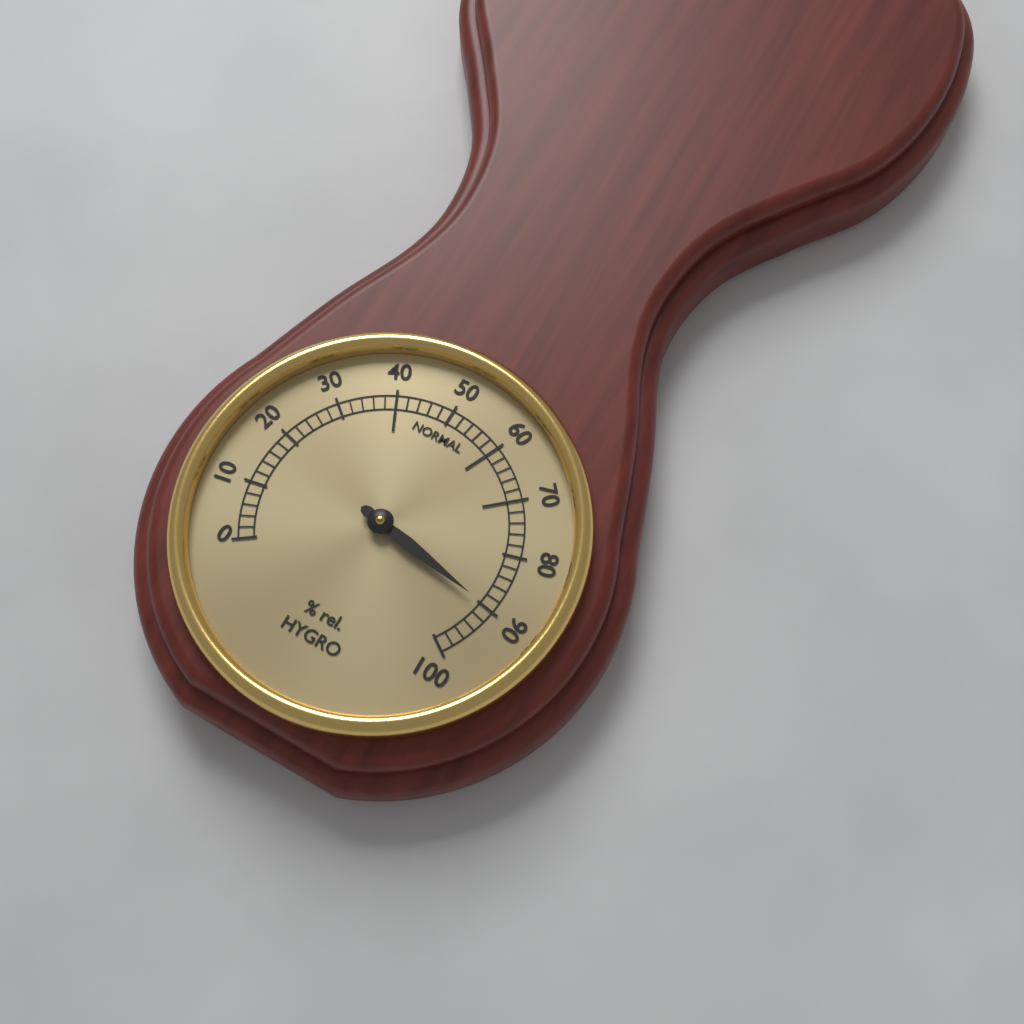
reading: 90 % rel.
